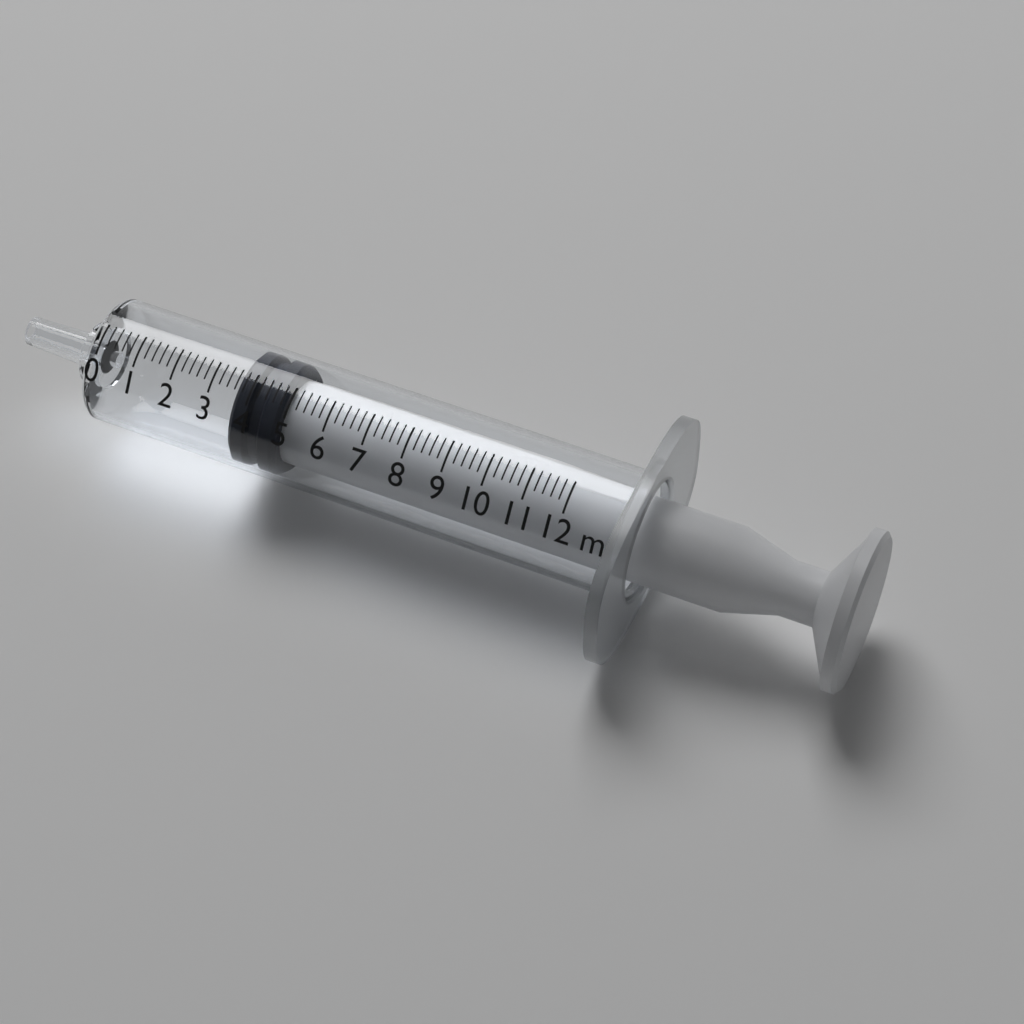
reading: 3.6 ml
